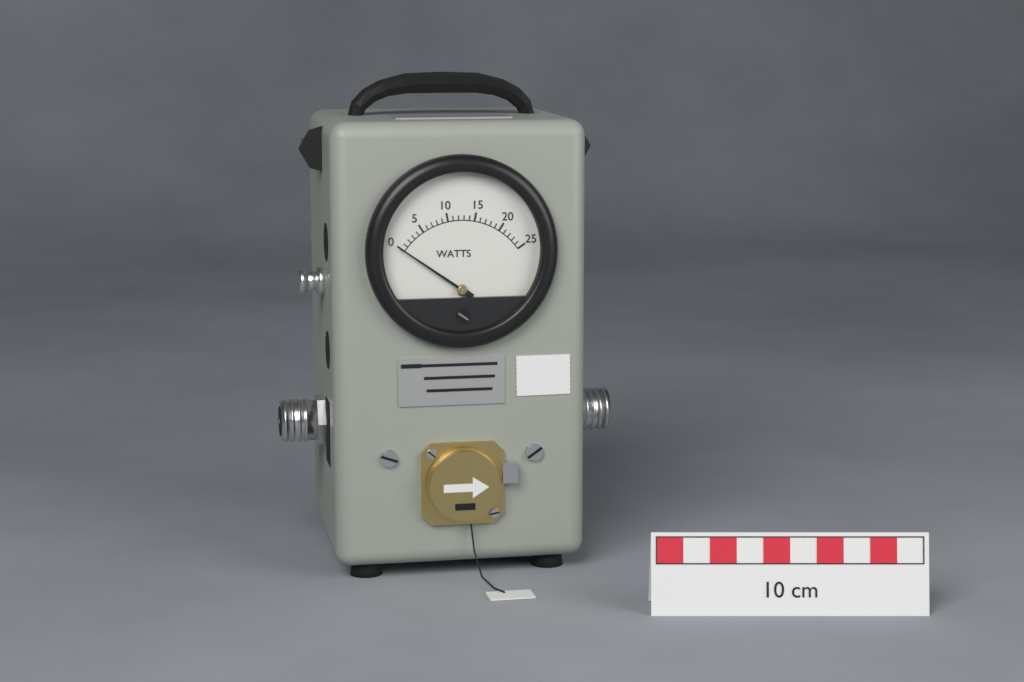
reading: 0 W
